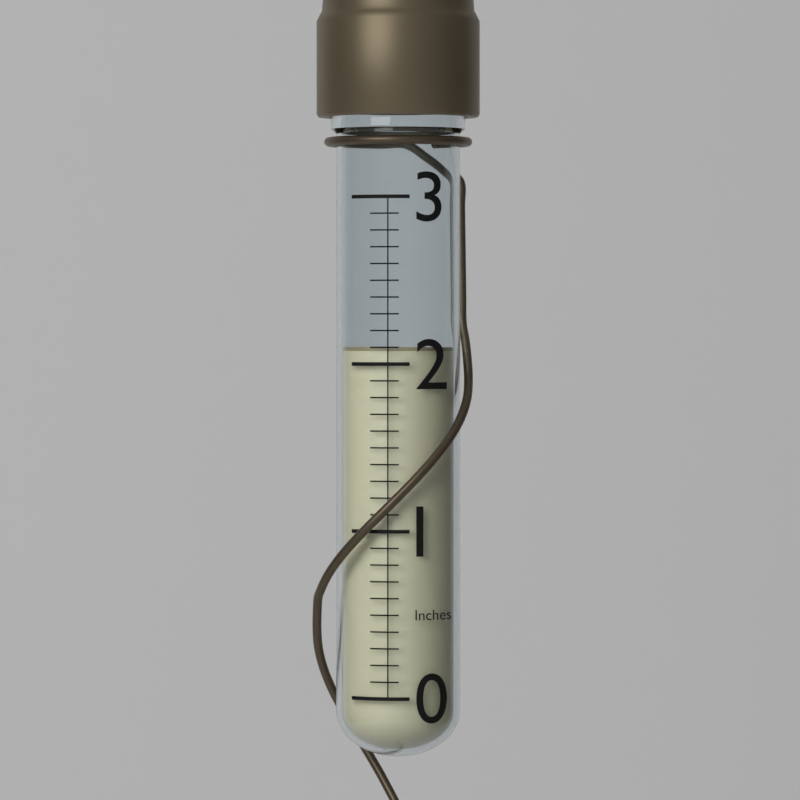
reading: 2.1 in
